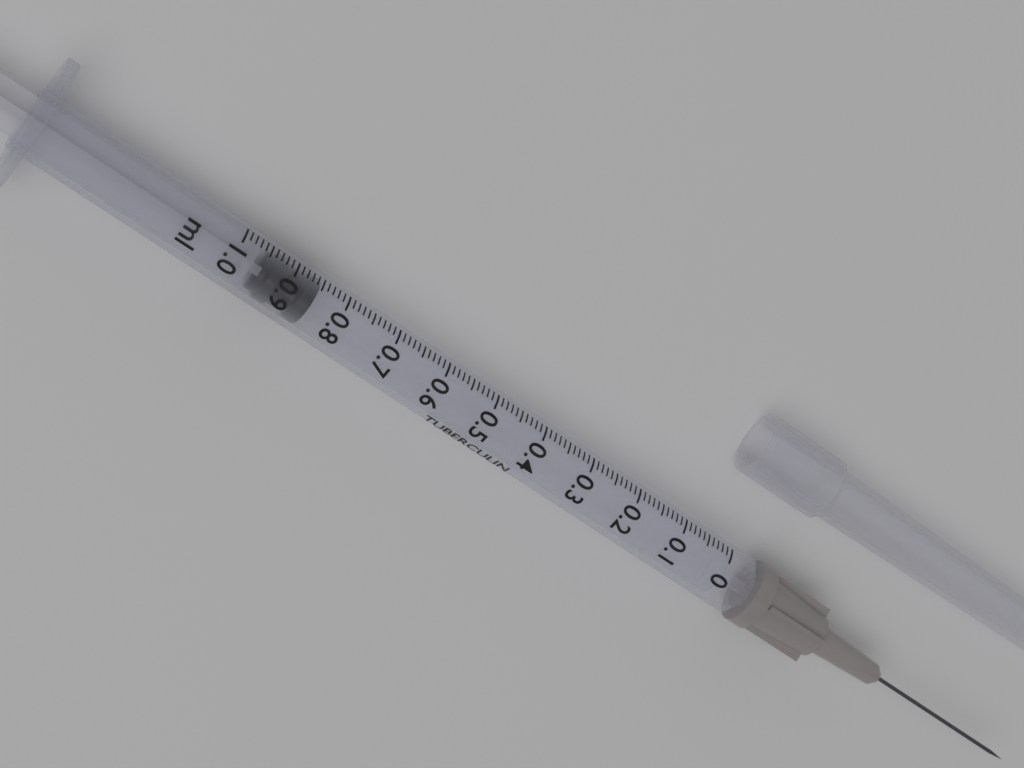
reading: 0.85 ml
